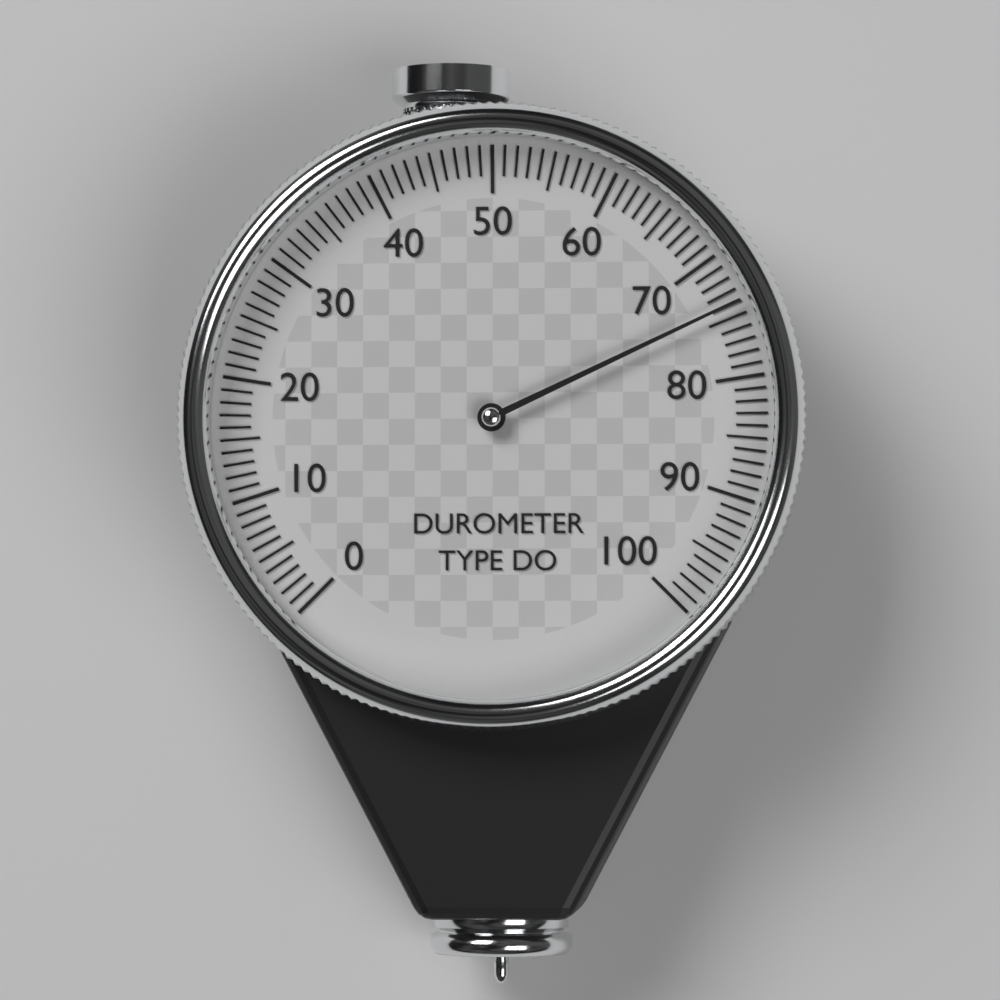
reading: 74 (no unit)
